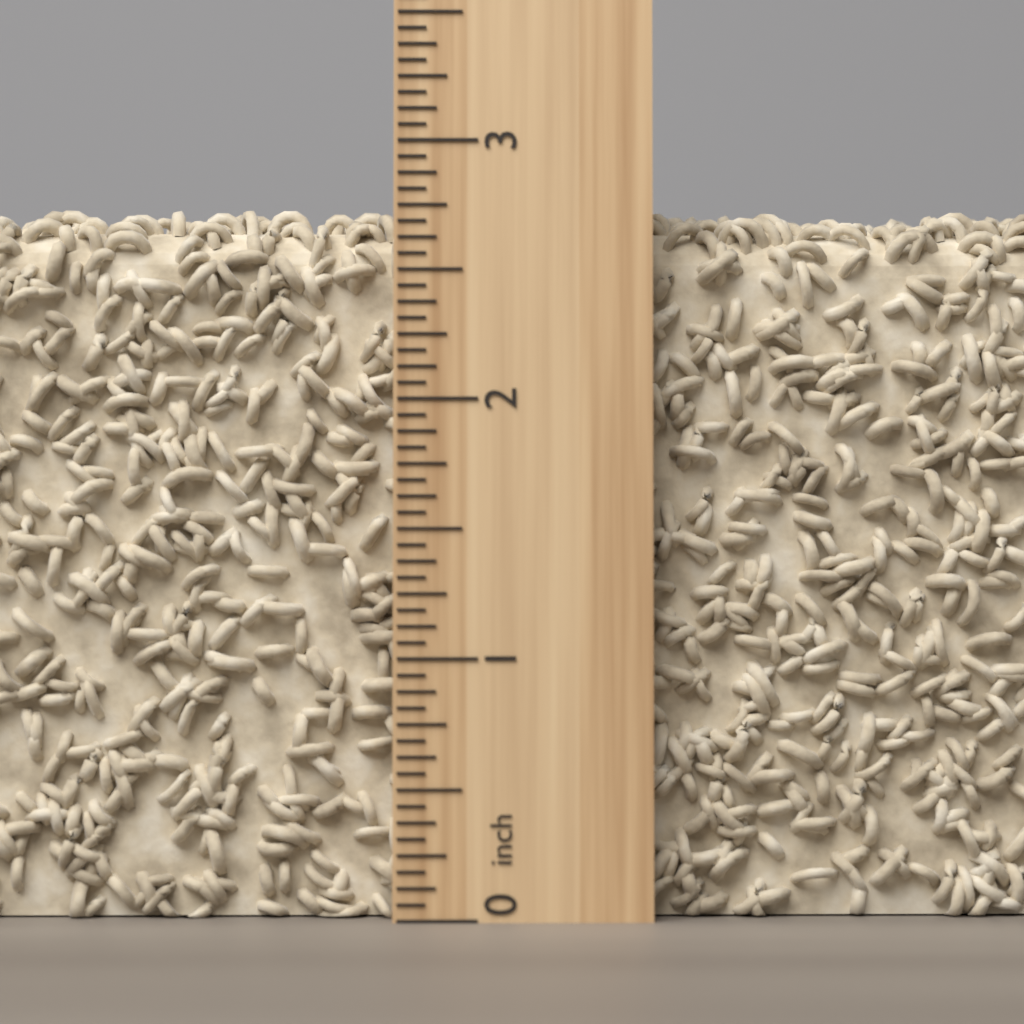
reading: 2.8125 inch
